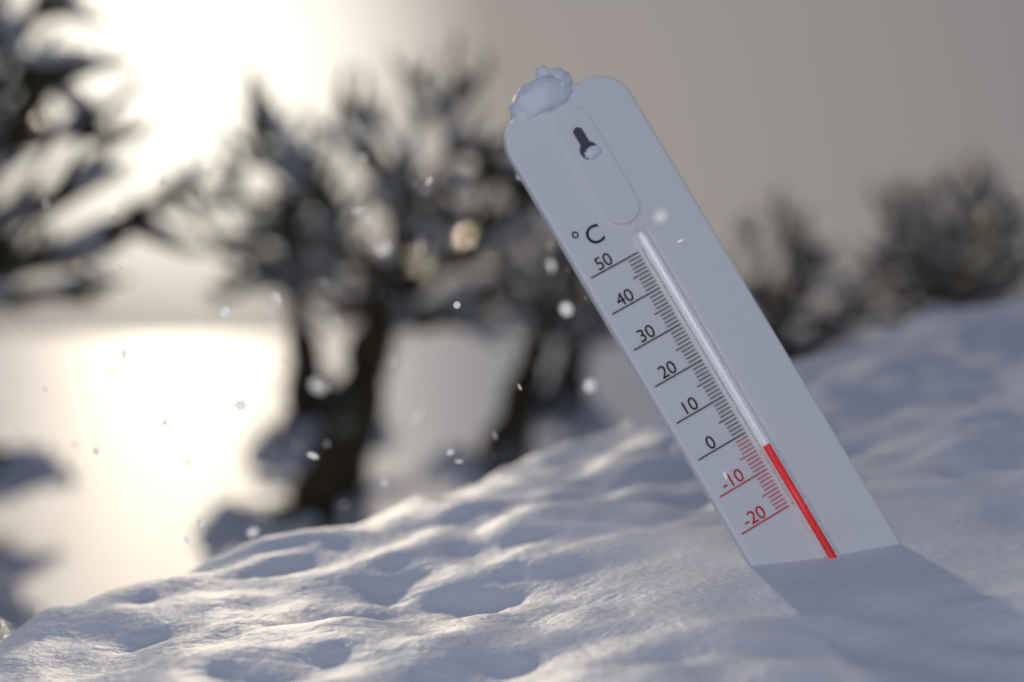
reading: -5 °C
